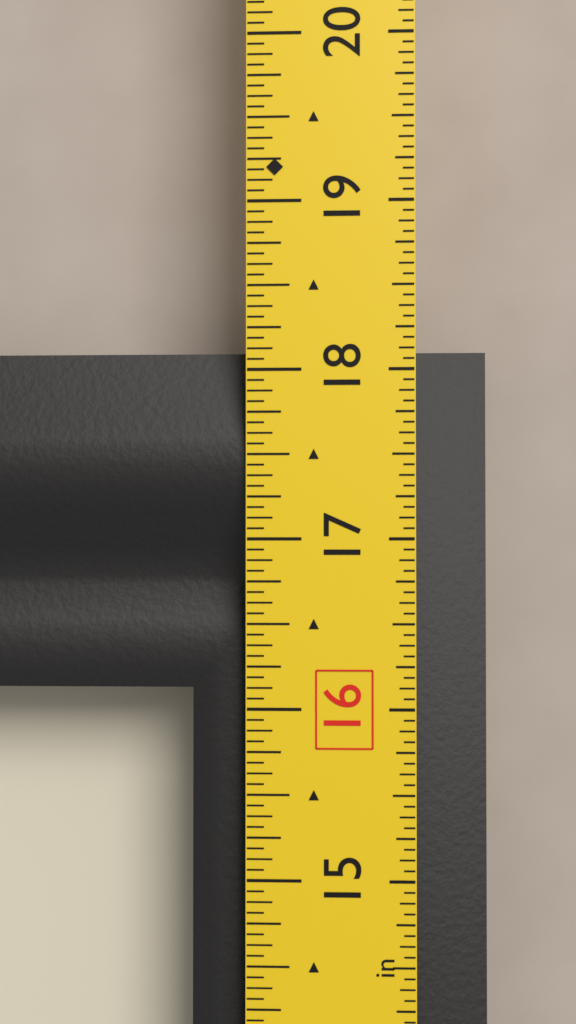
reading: 18.1250 in
